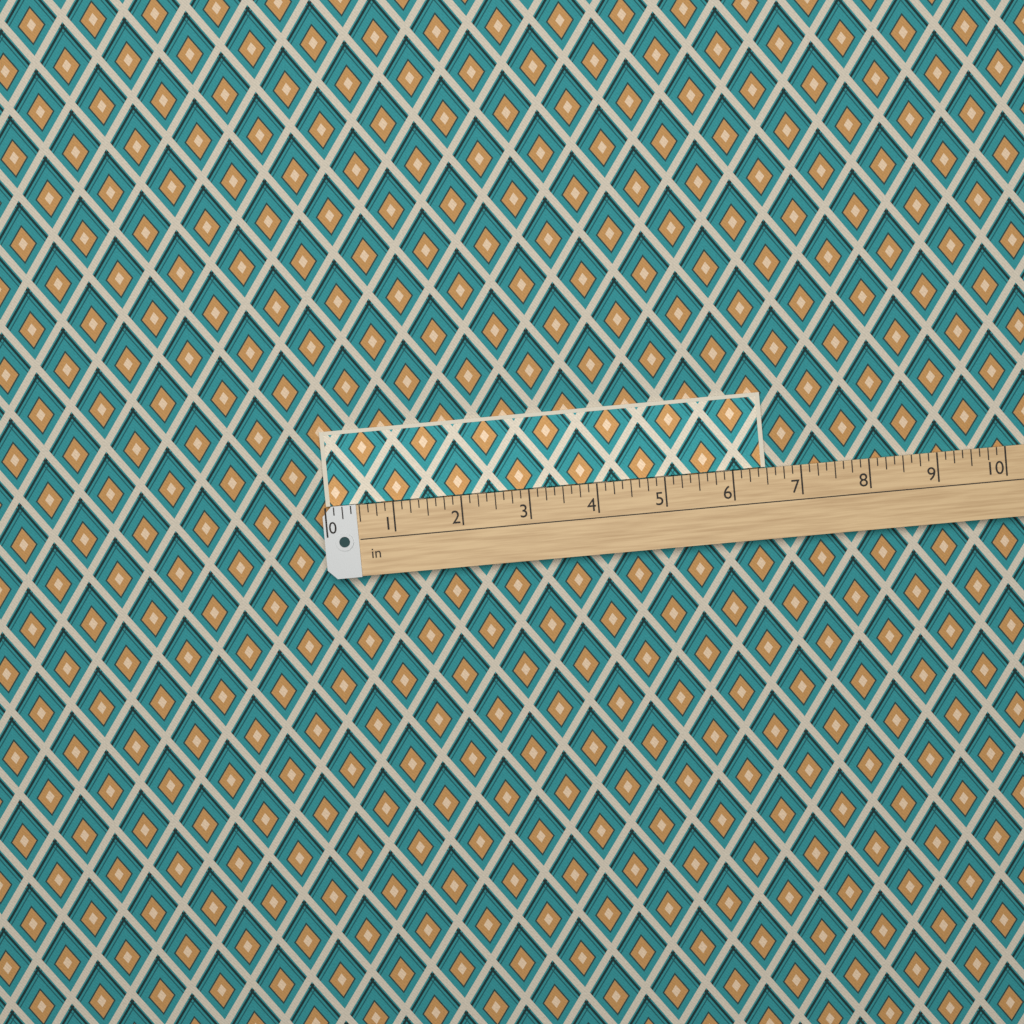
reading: 6.500 in
